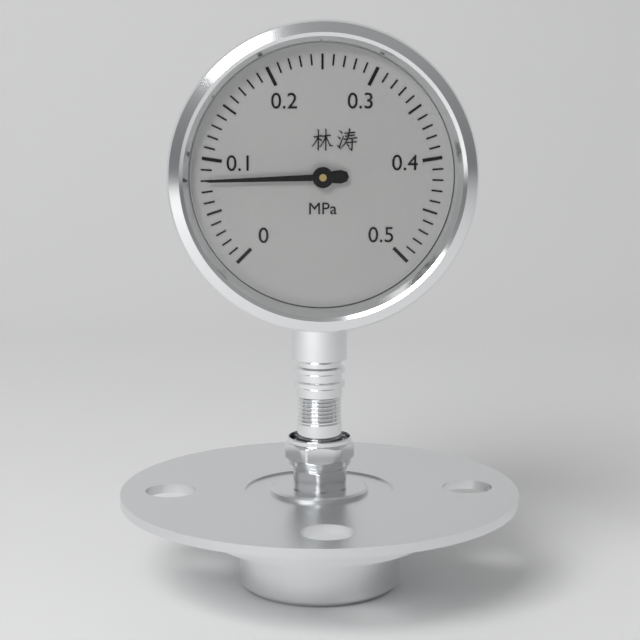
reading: 0.08 MPa
